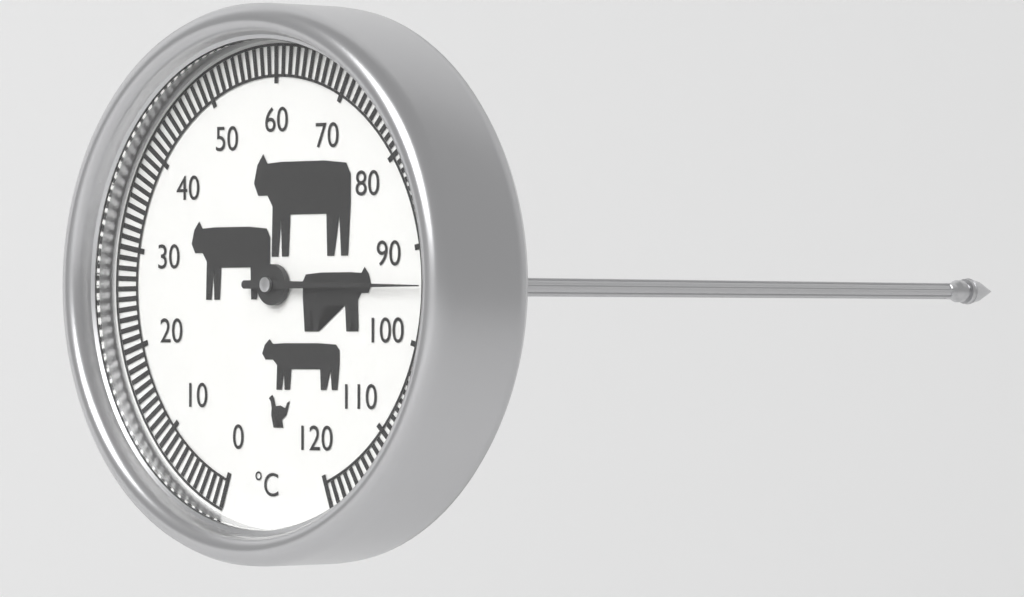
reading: 94 °C
